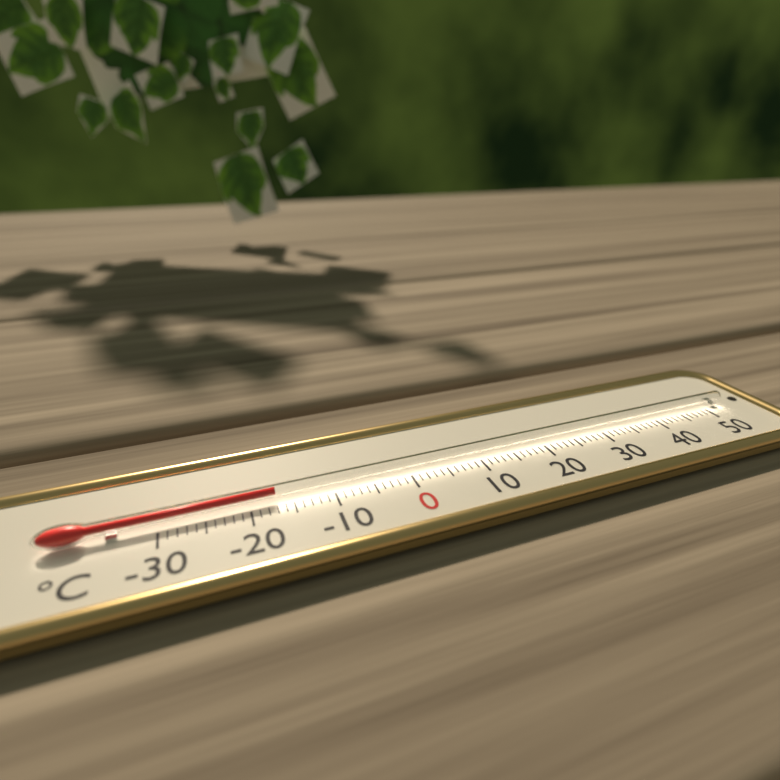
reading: -17 °C
